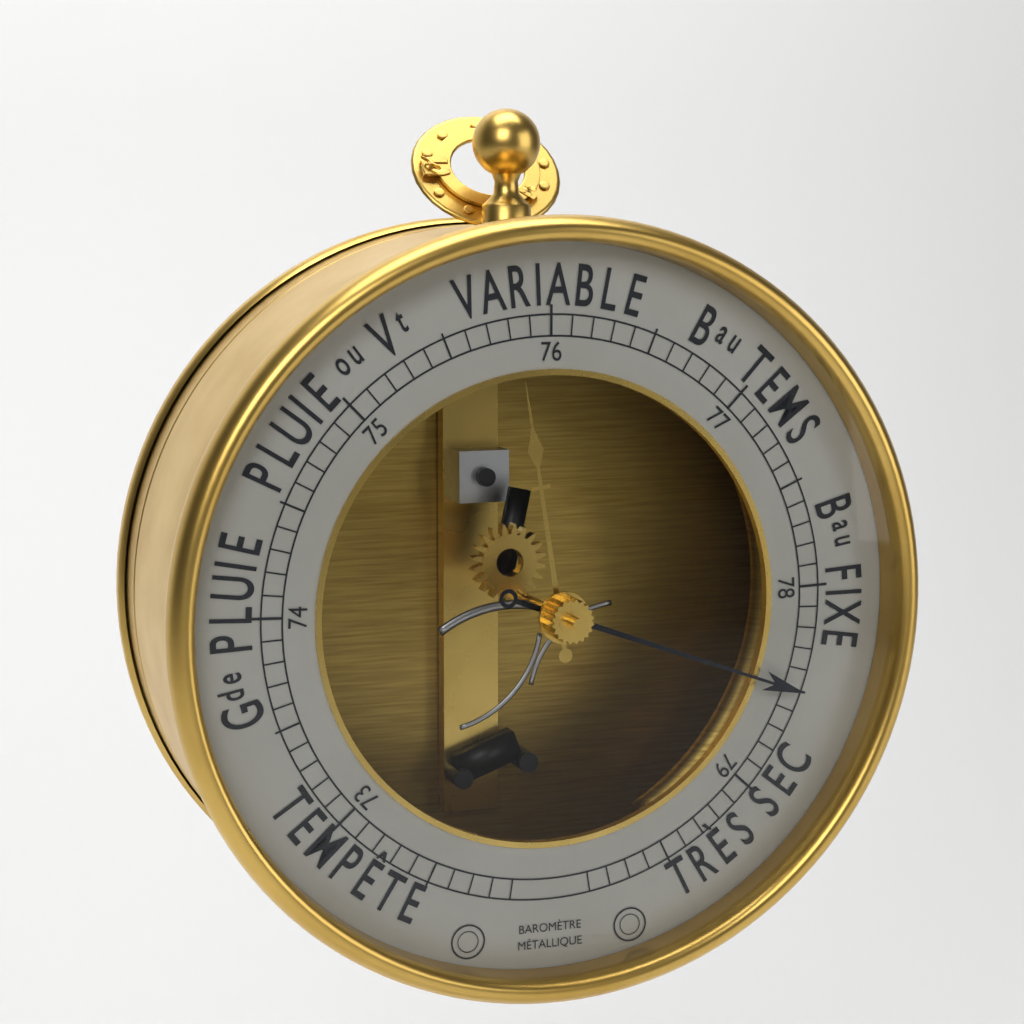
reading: 78.5 (no unit)
